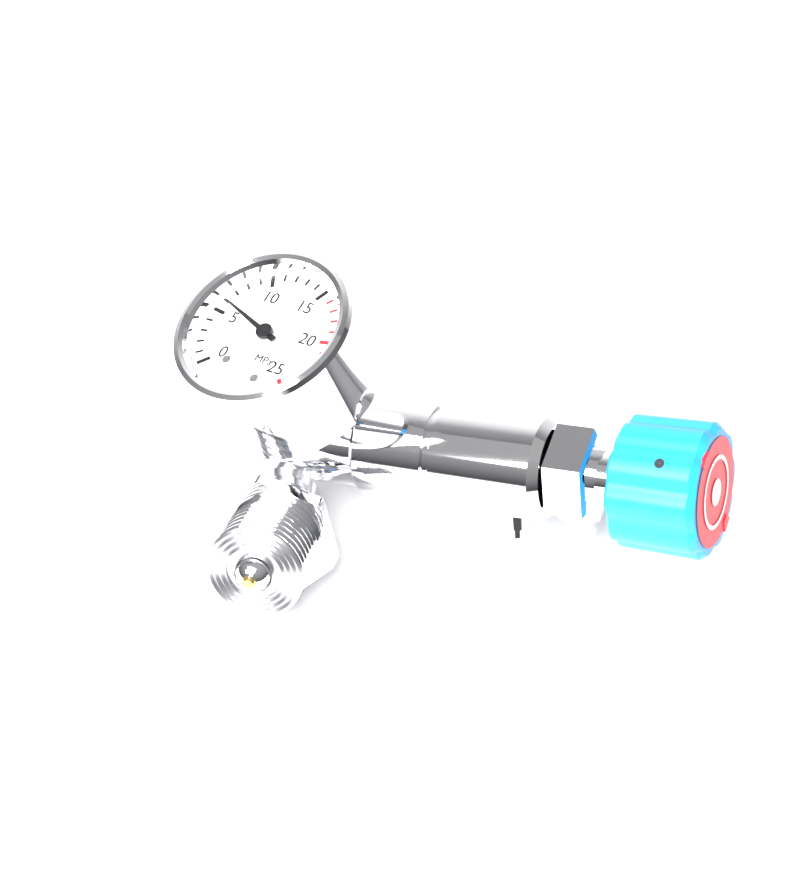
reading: 6 MPa
